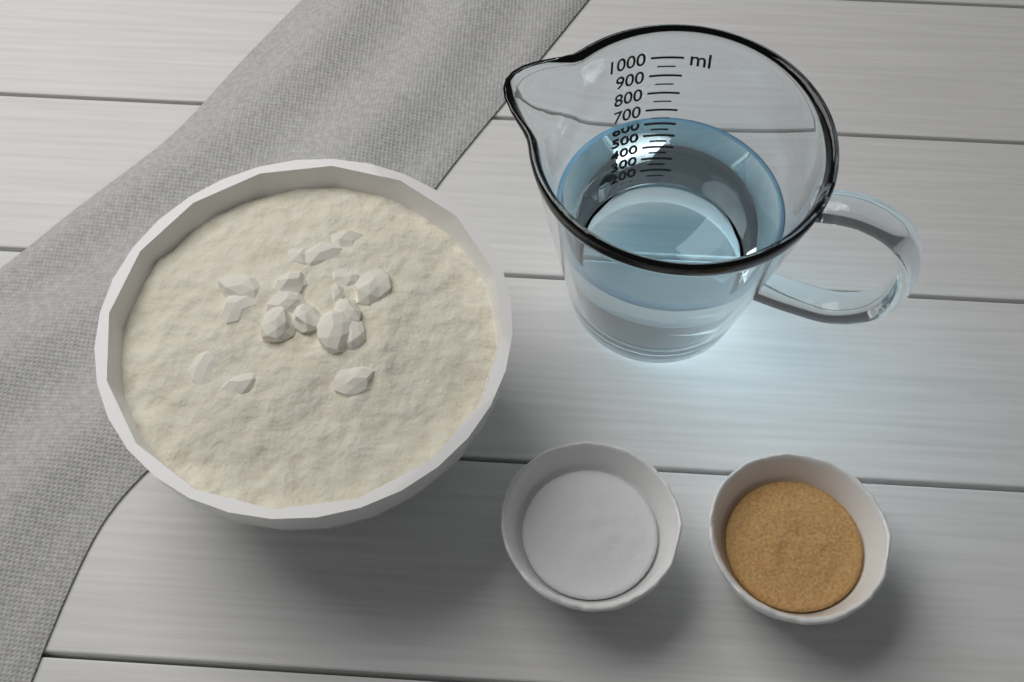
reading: 650 ml
